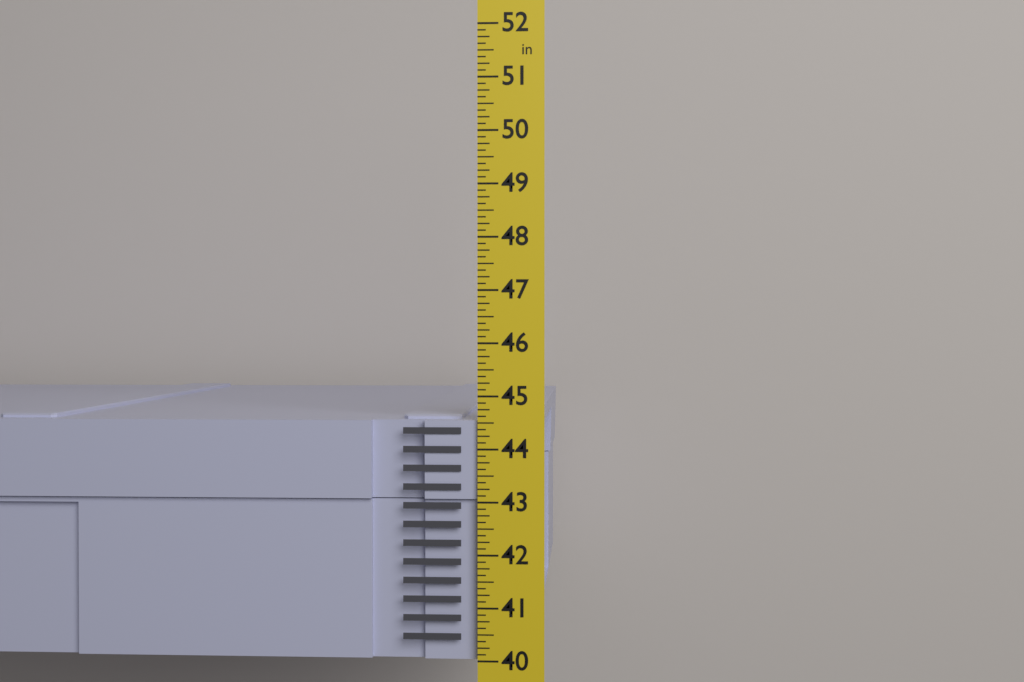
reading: 44.625 in
